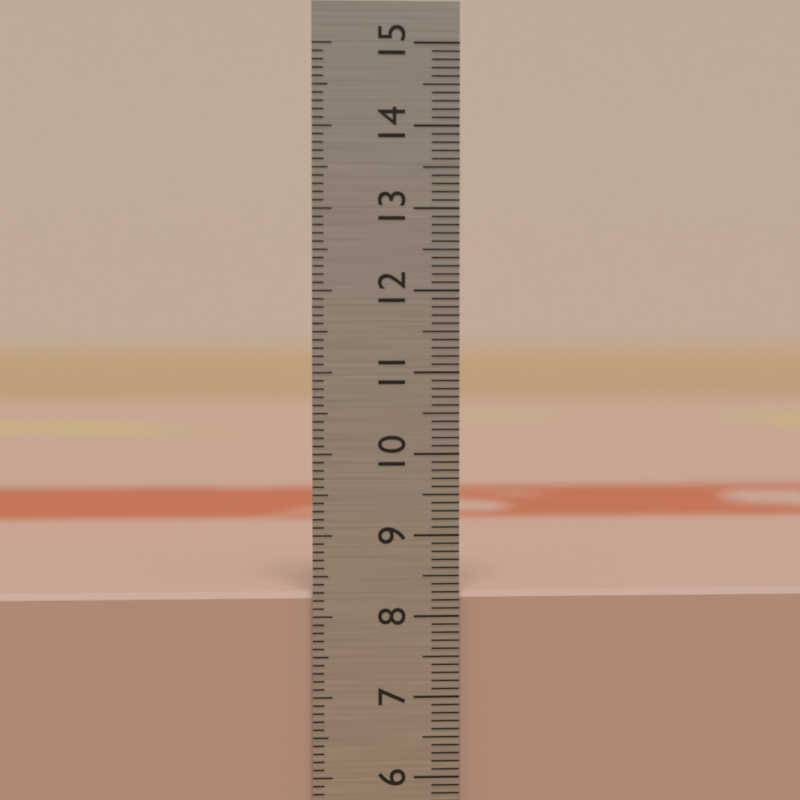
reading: 8.3 cm
